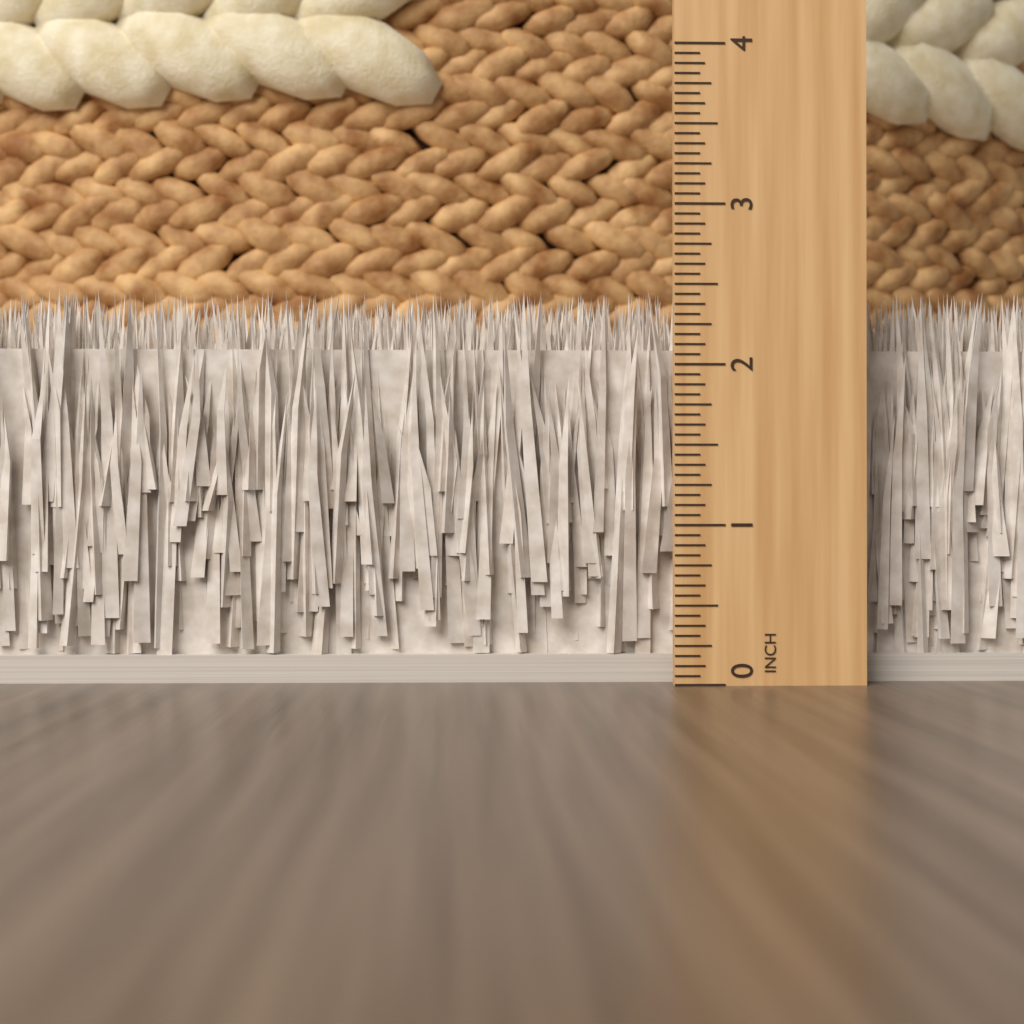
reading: 2.5000 in
